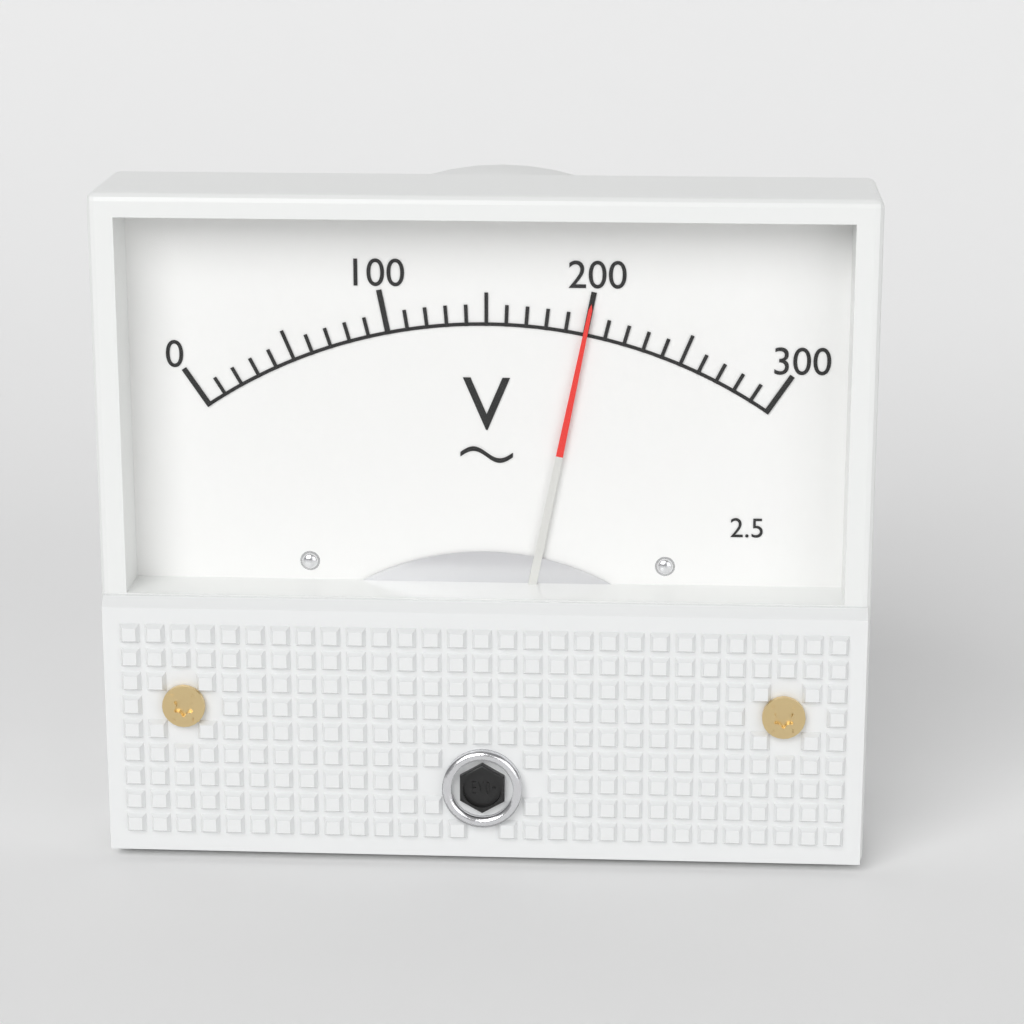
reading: 200 V
